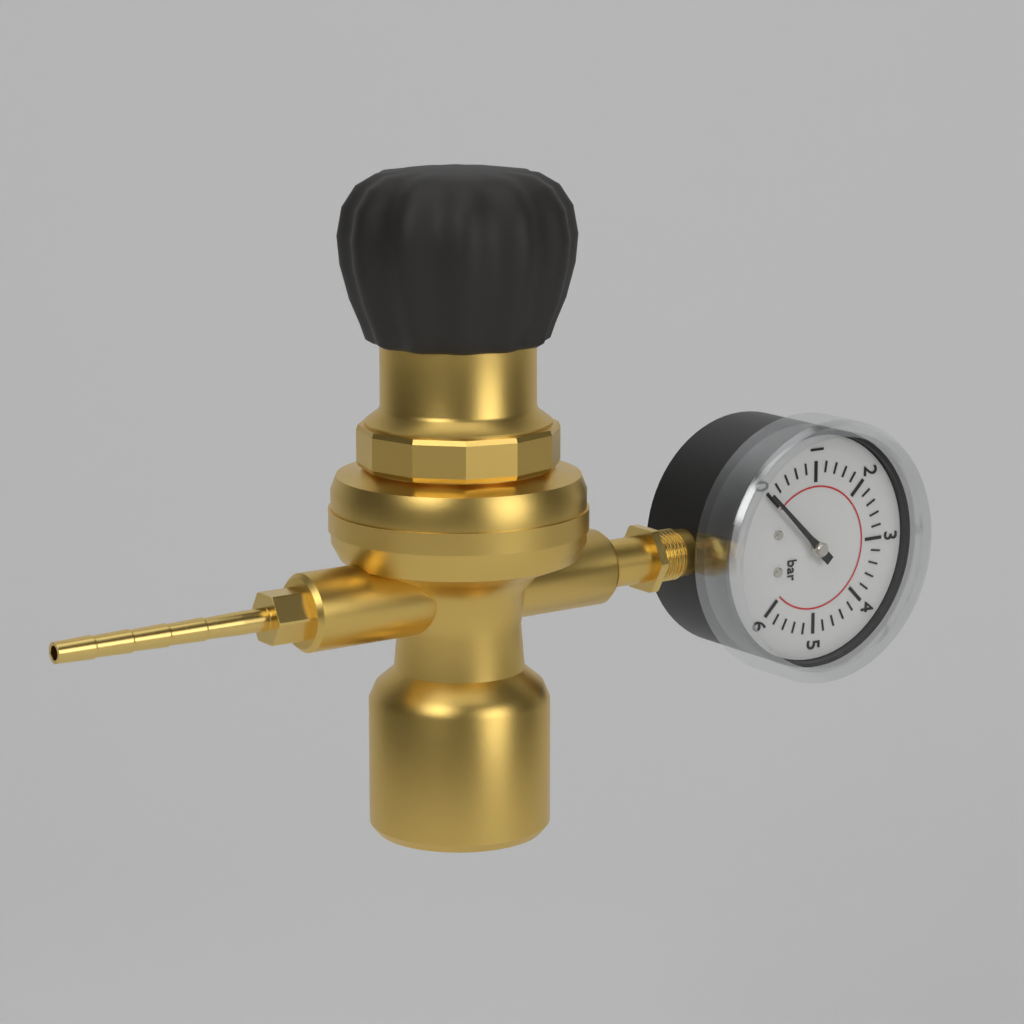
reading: 0.0 bar
